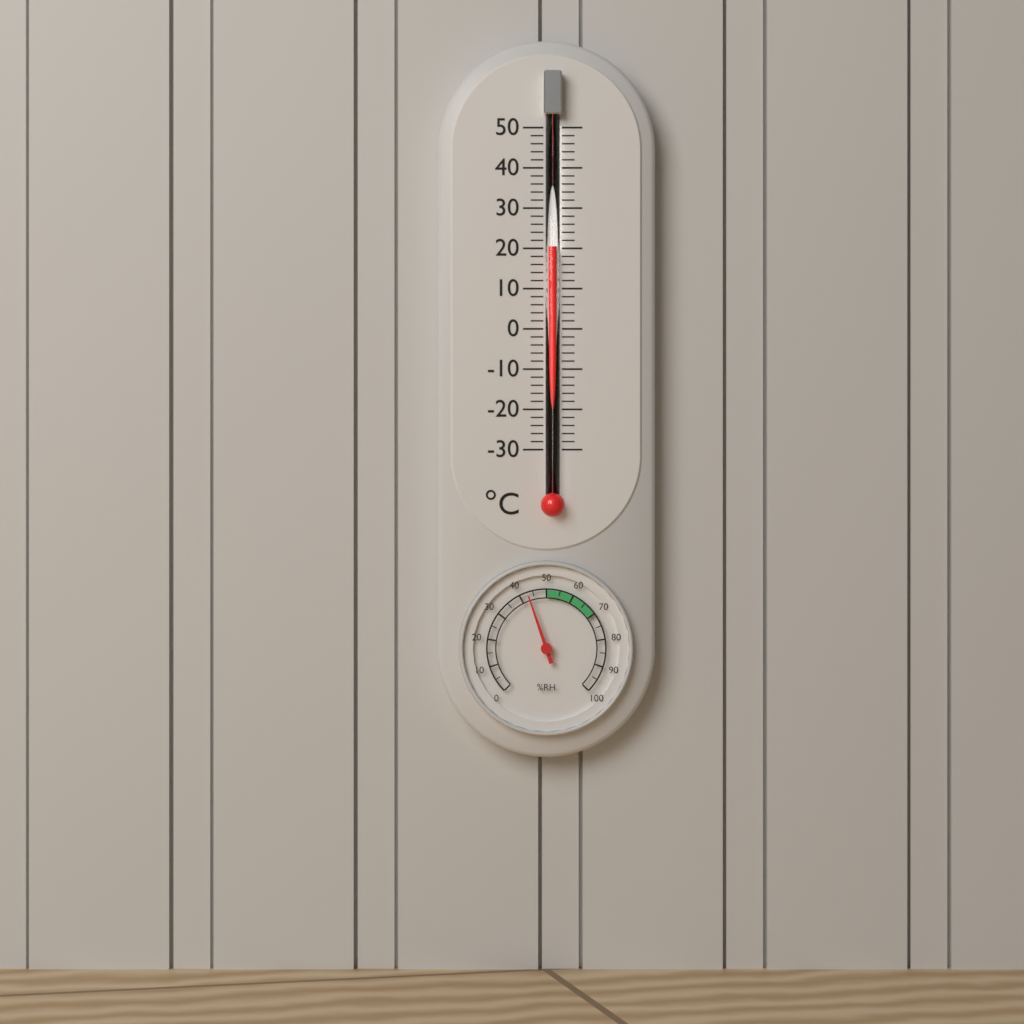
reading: 20 °C
